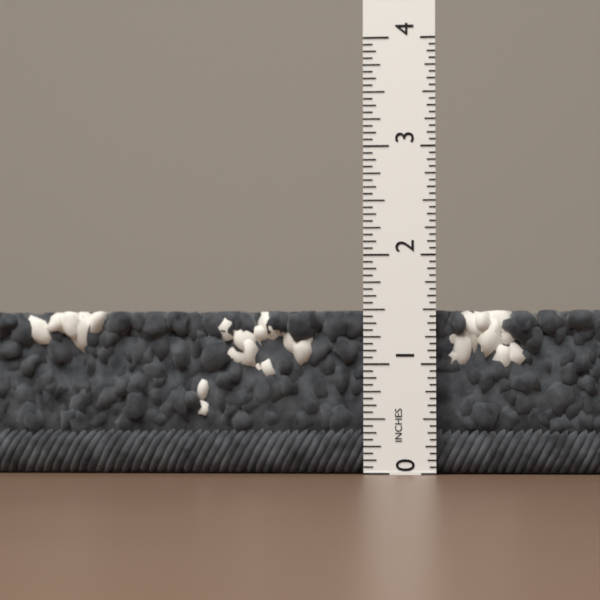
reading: 1.5000 in
